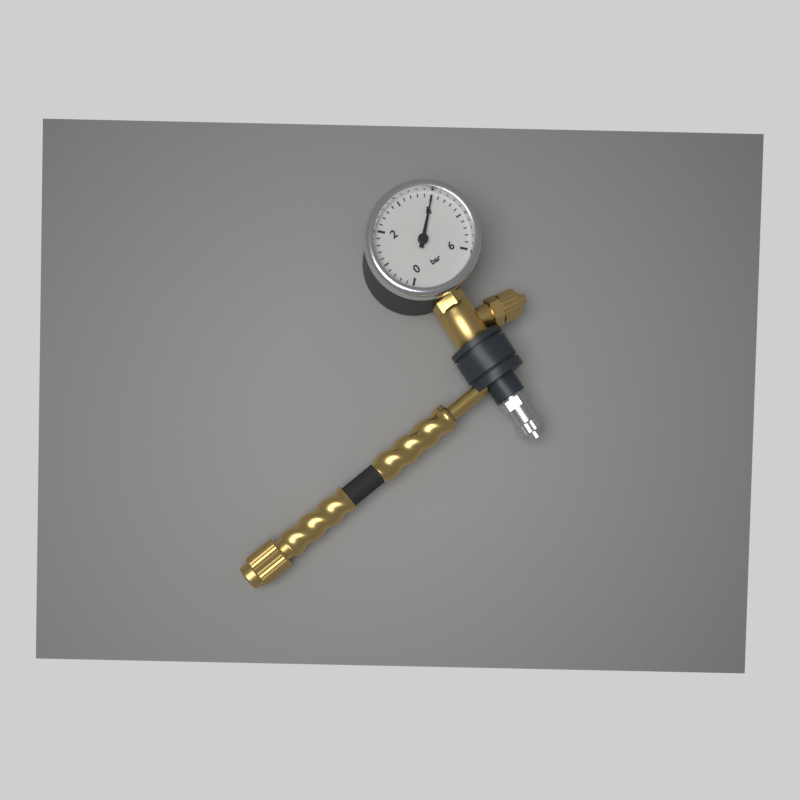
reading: 4.0 bar
